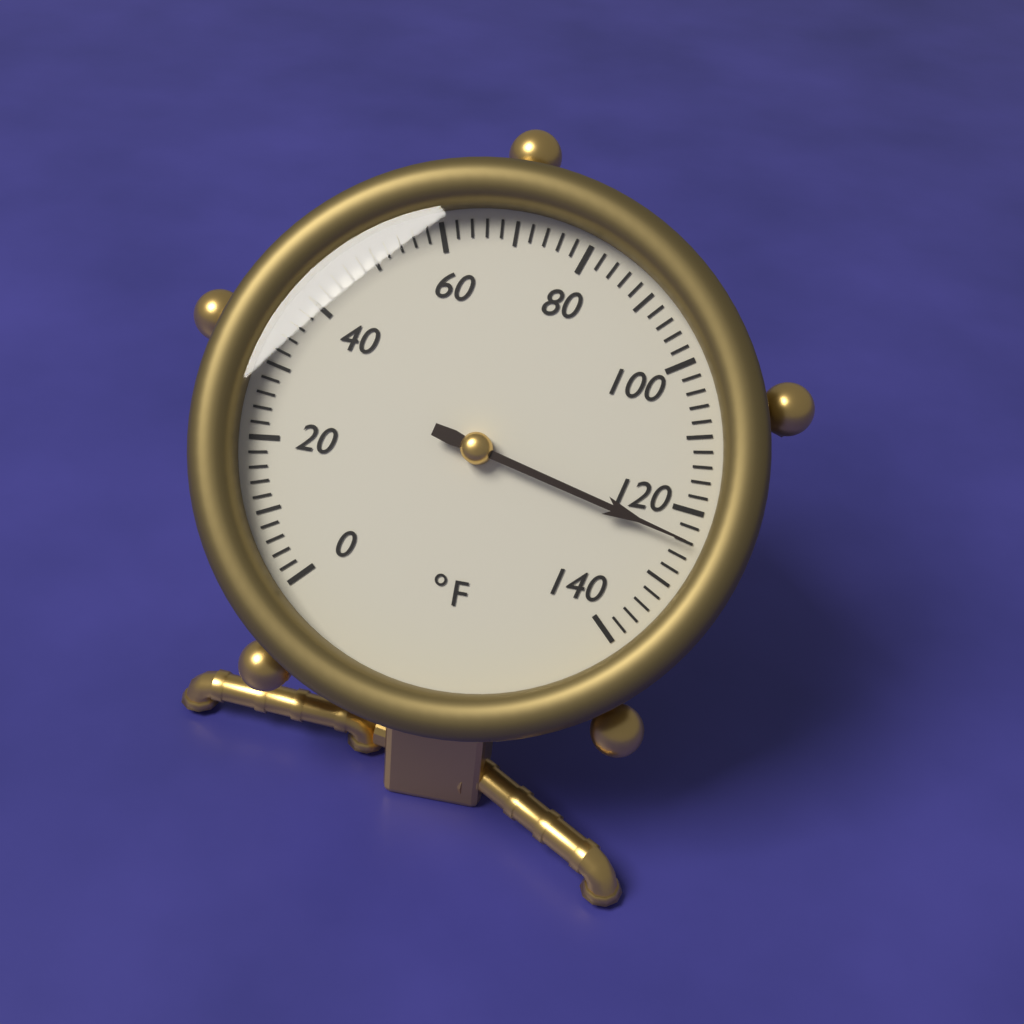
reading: 124 °F
